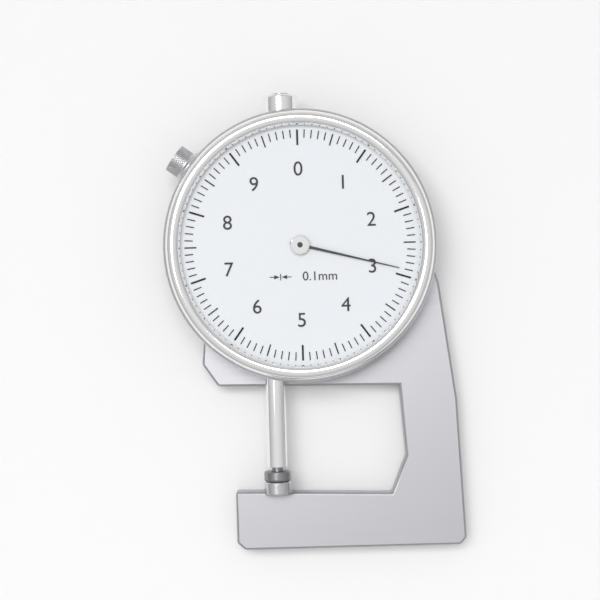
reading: 2.9 mm
